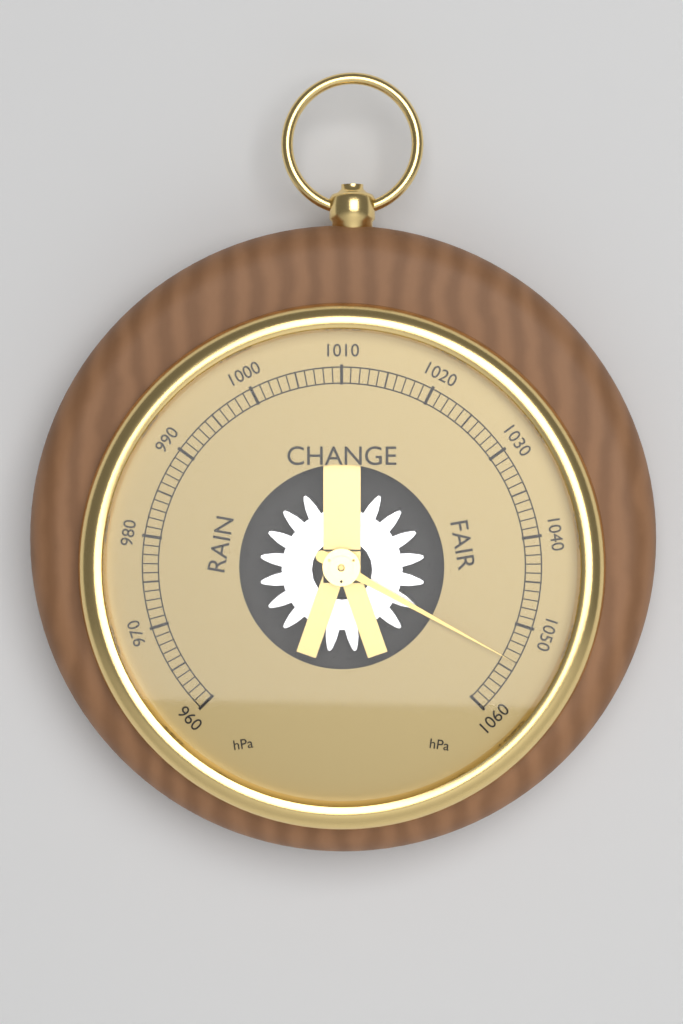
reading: 1054 hPa
